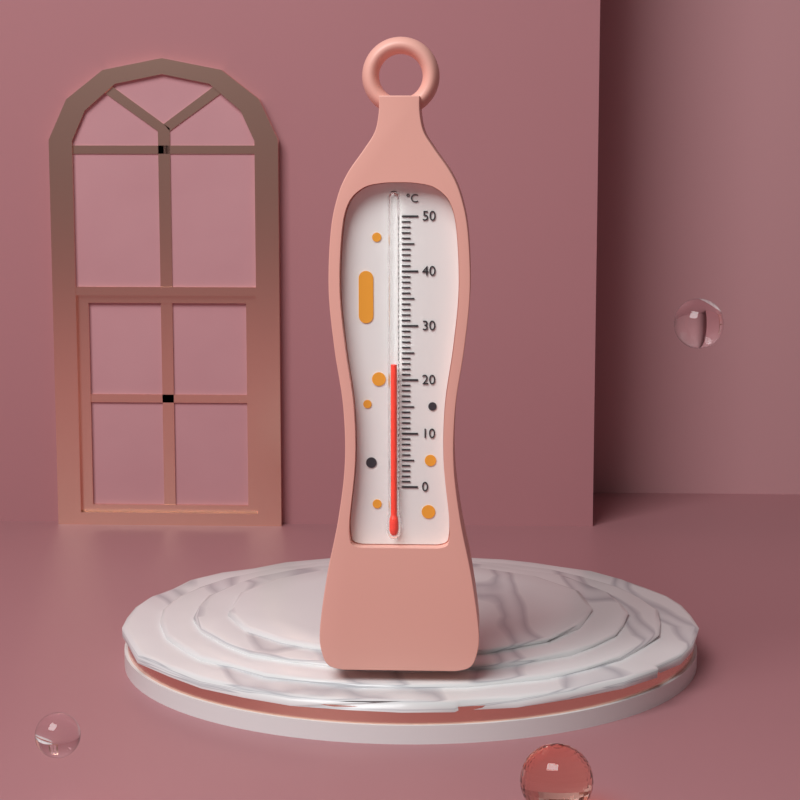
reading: 23 °C
